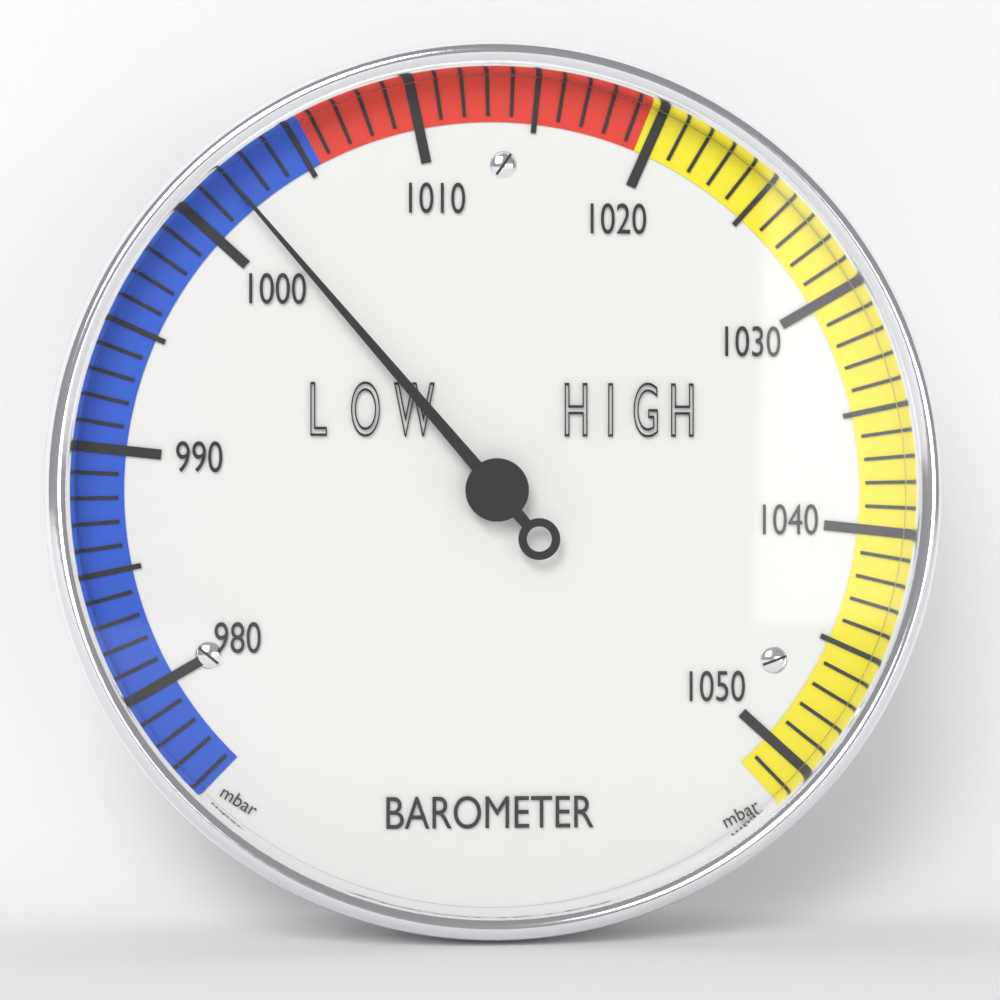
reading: 1002 mbar
